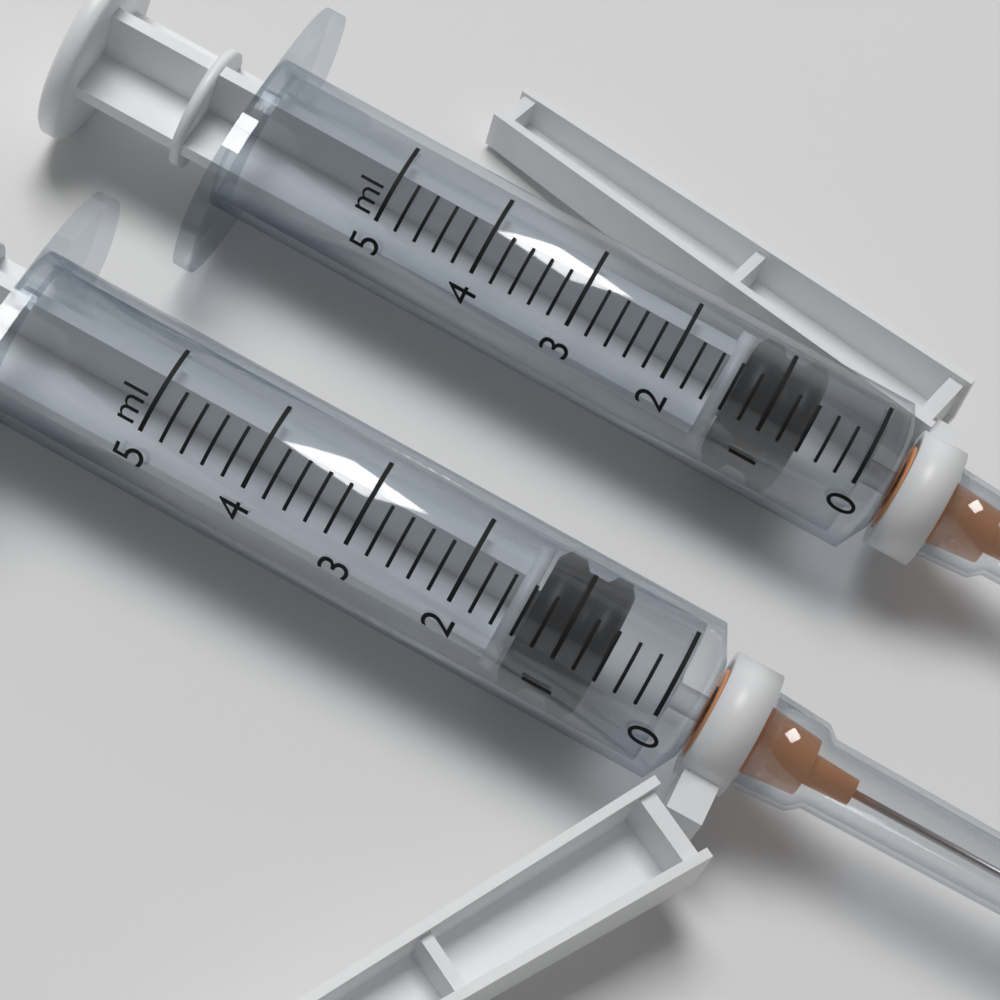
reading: 0.6 ml
